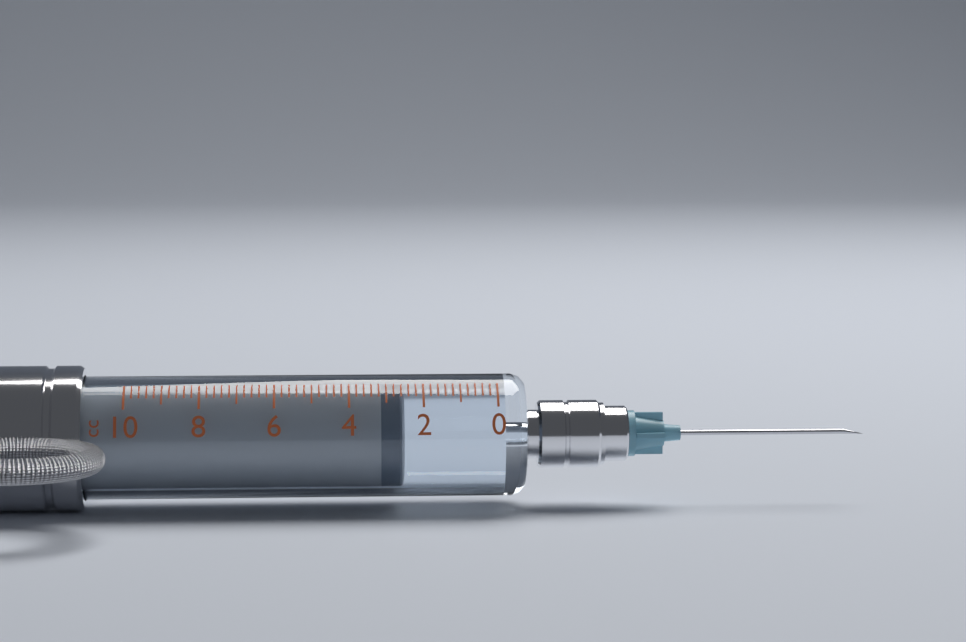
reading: 2.6 cc
